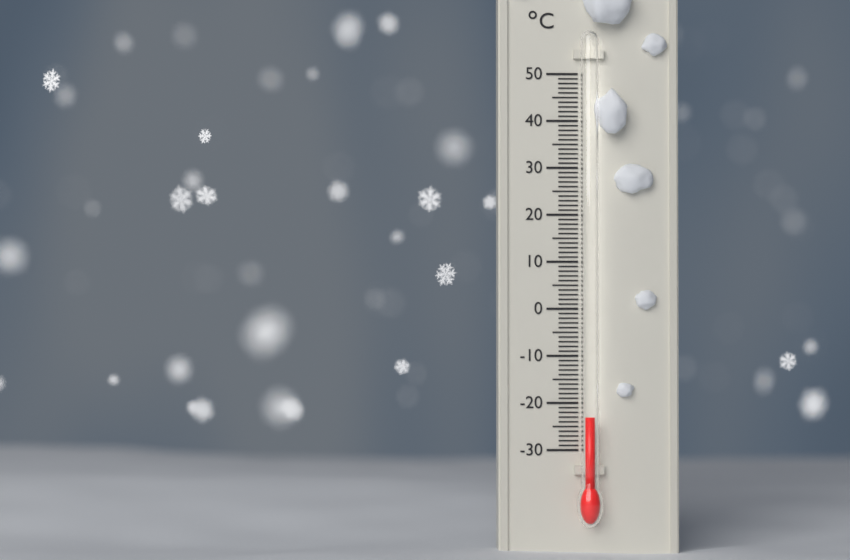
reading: -23 °C
